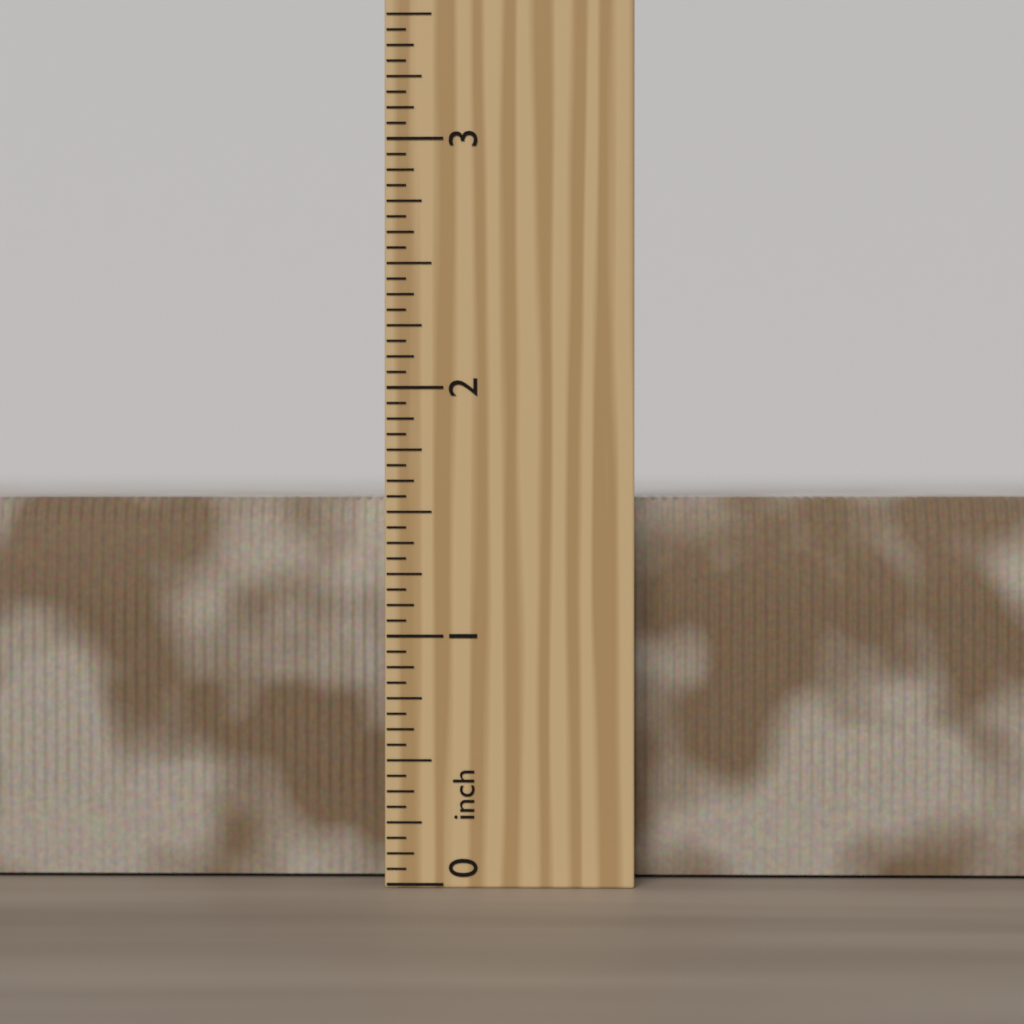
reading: 1.5625 inch
